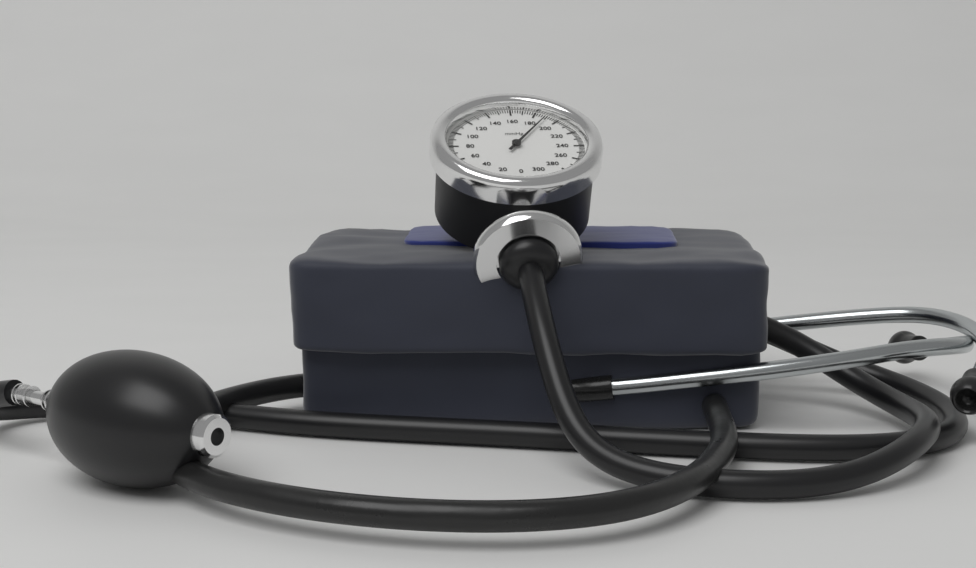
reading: 190 mmHg
